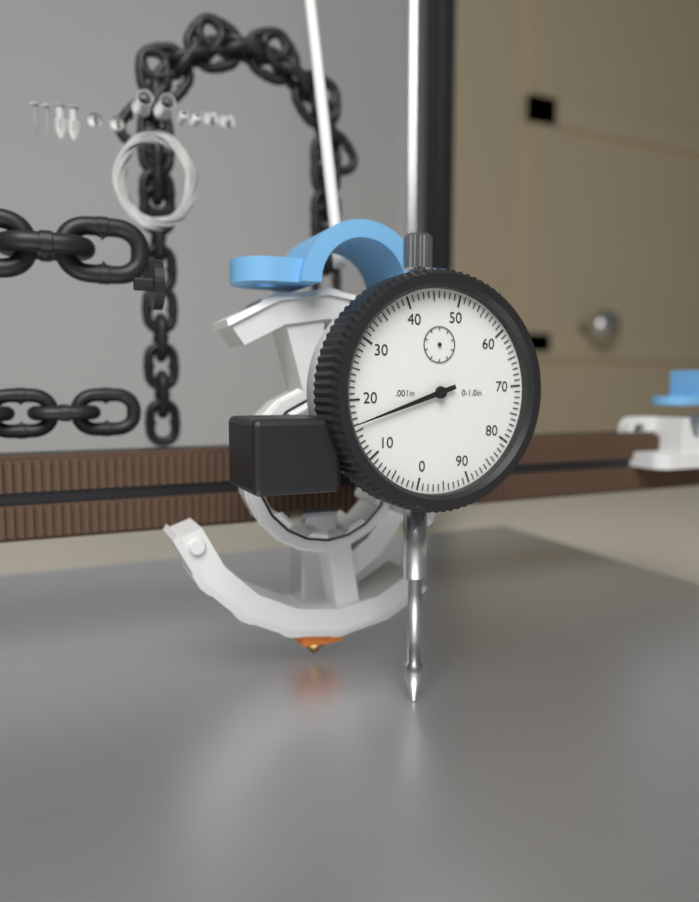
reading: 0.016 in
